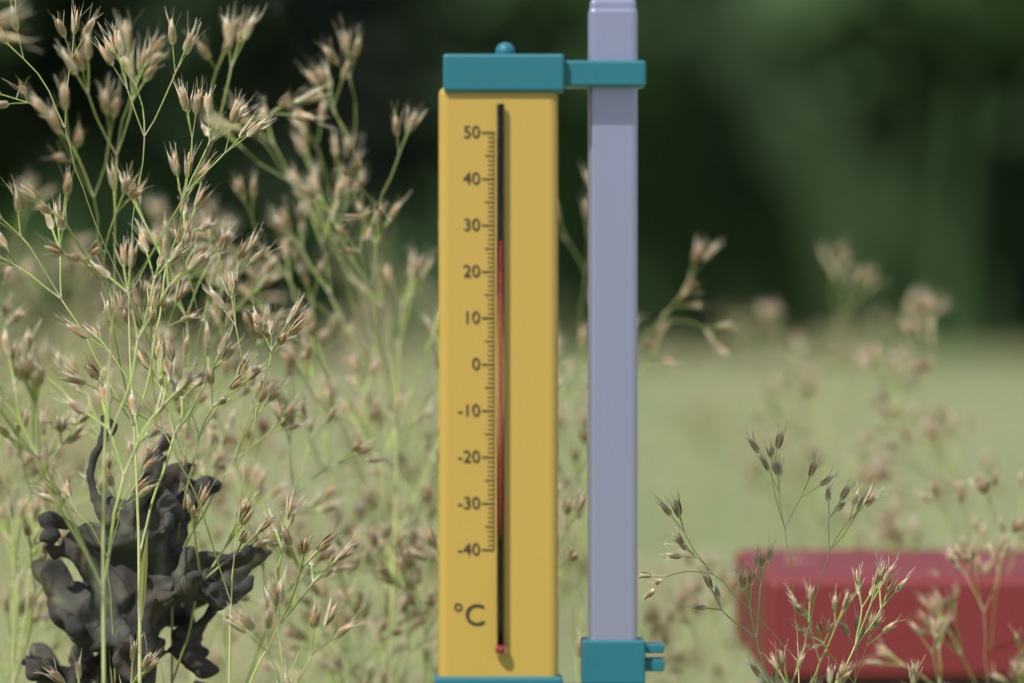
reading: 26 °C
